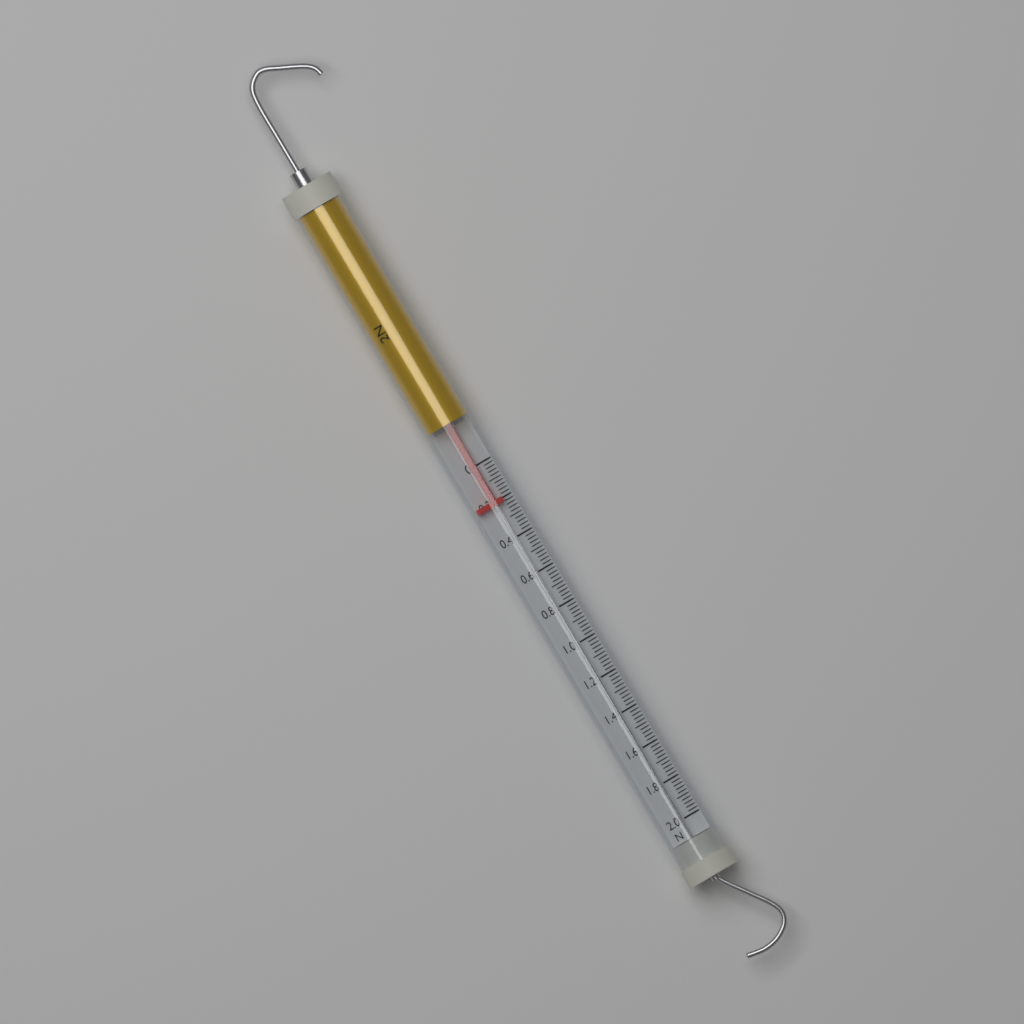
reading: 0.22 N
